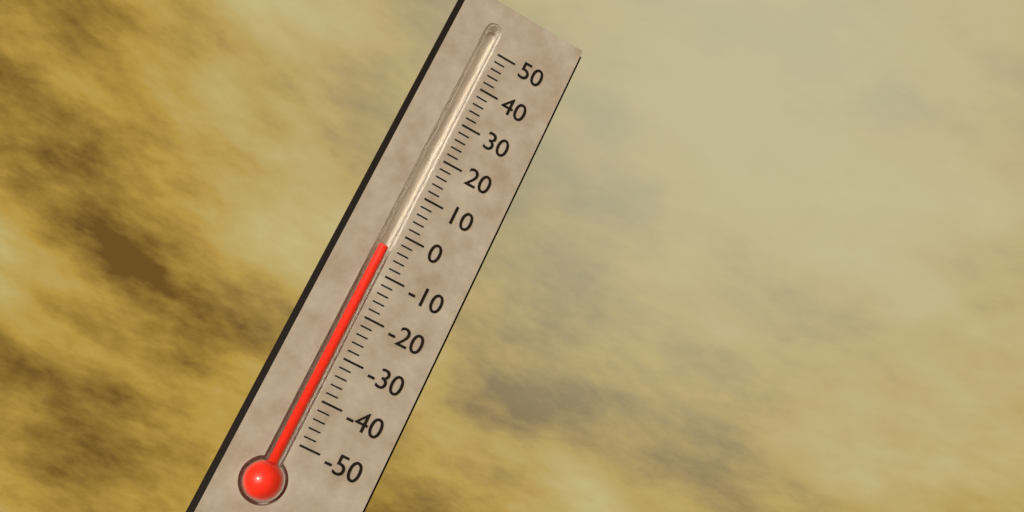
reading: -4 (no unit)
